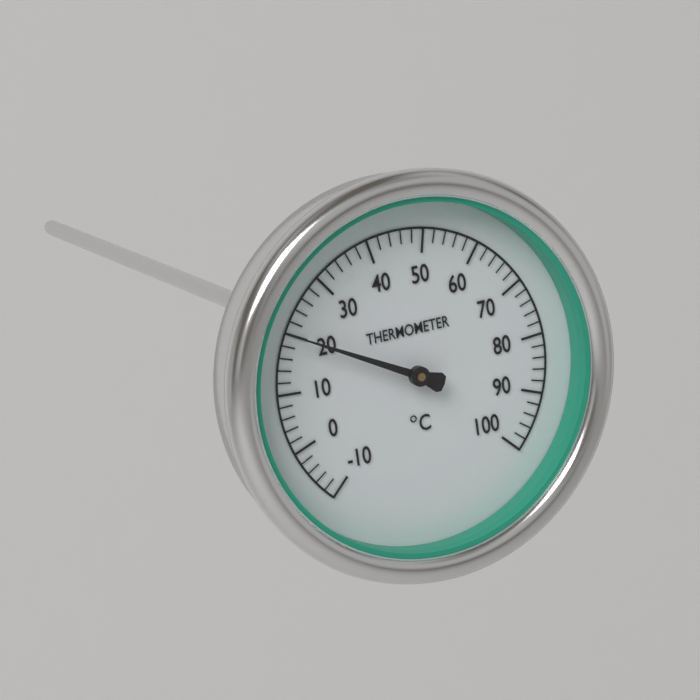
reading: 20 °C
